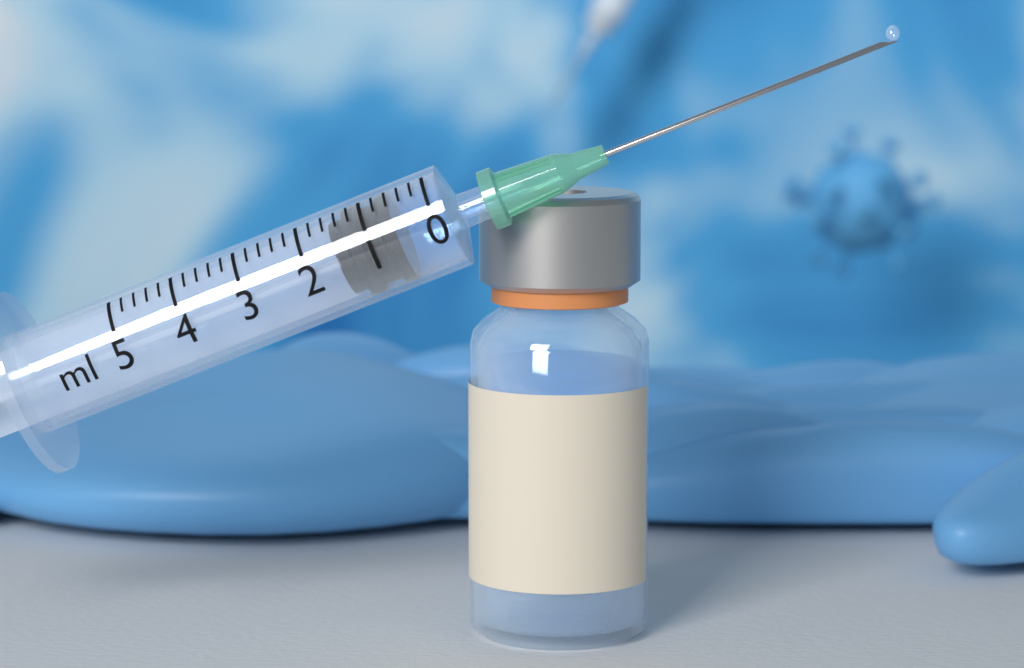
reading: 0.6 ml
